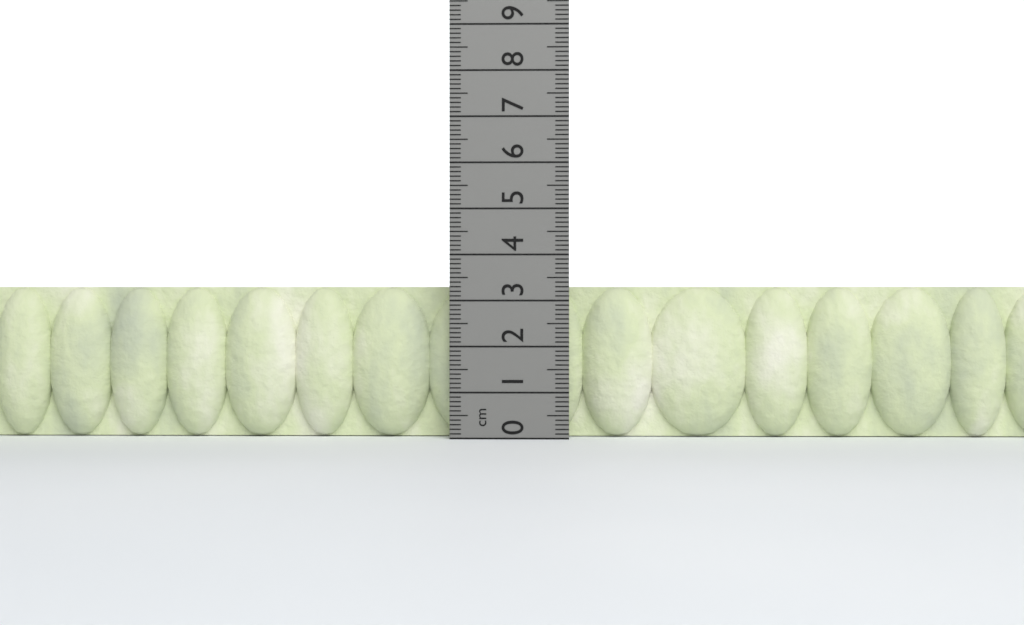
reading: 3.3 cm
